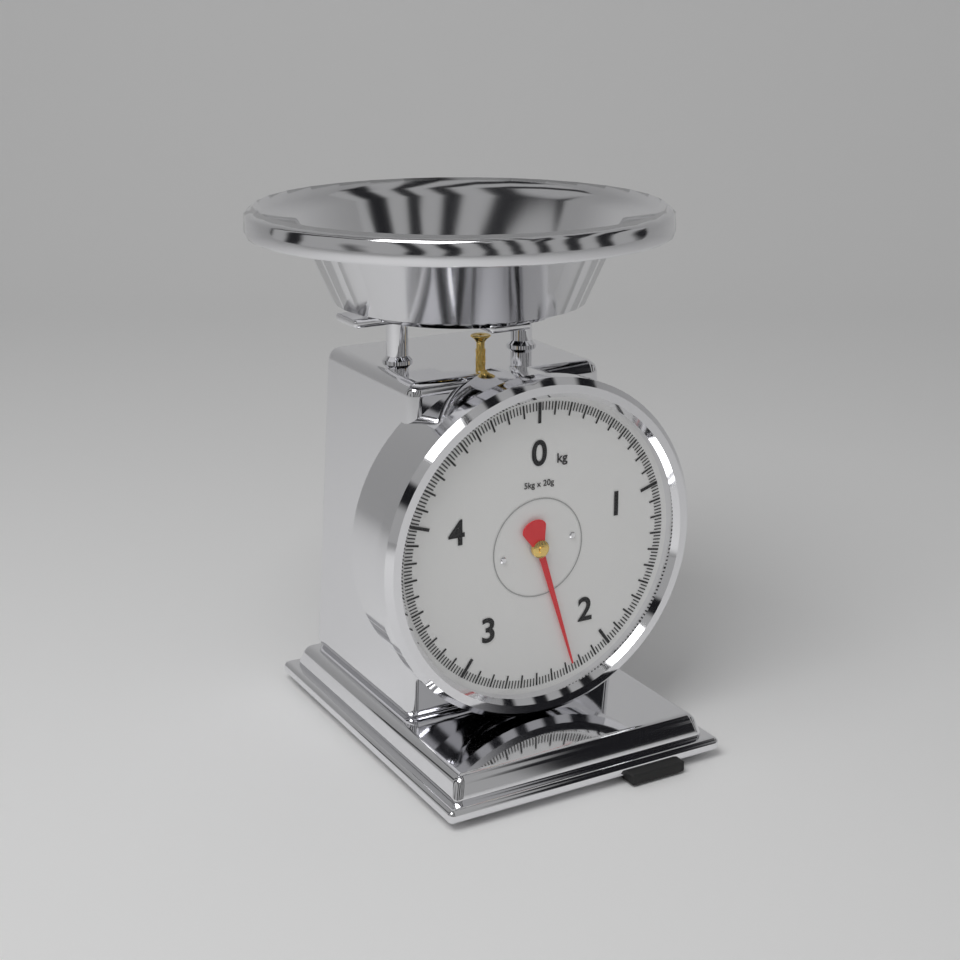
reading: 2.26 kg
